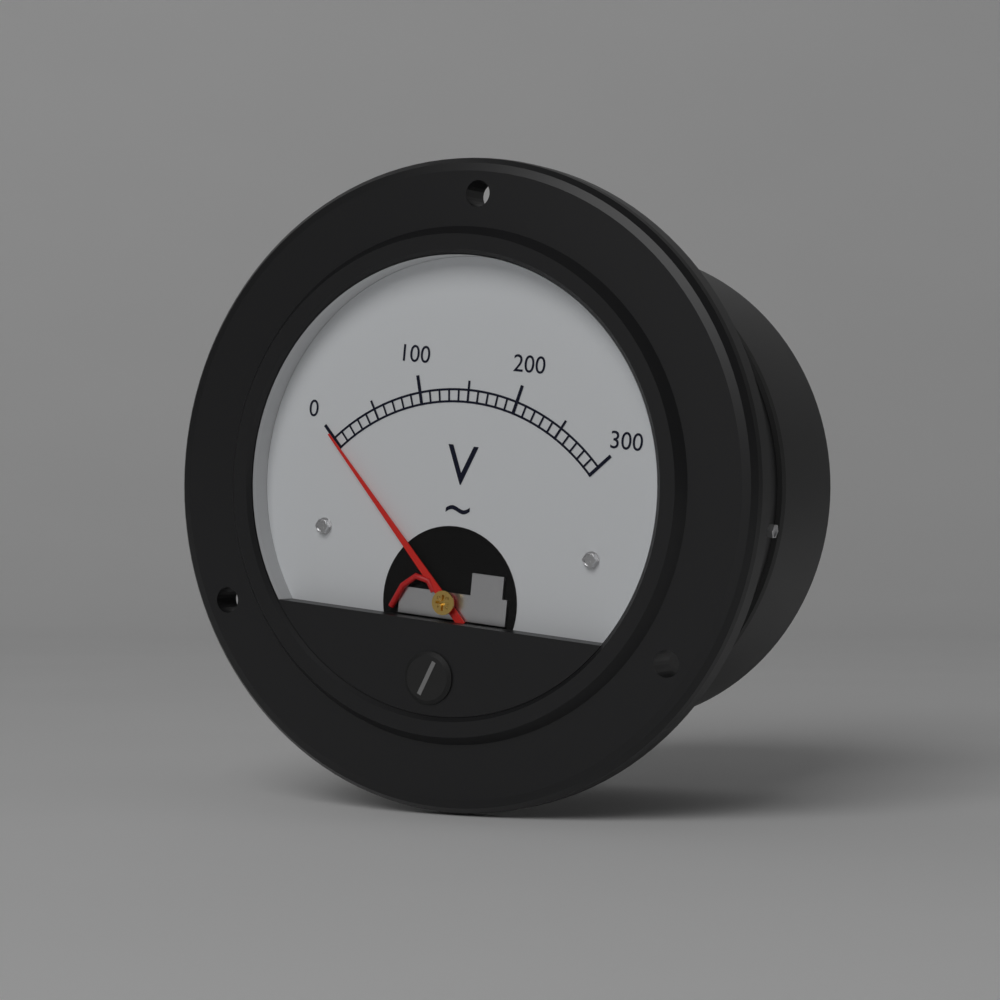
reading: 0 V
